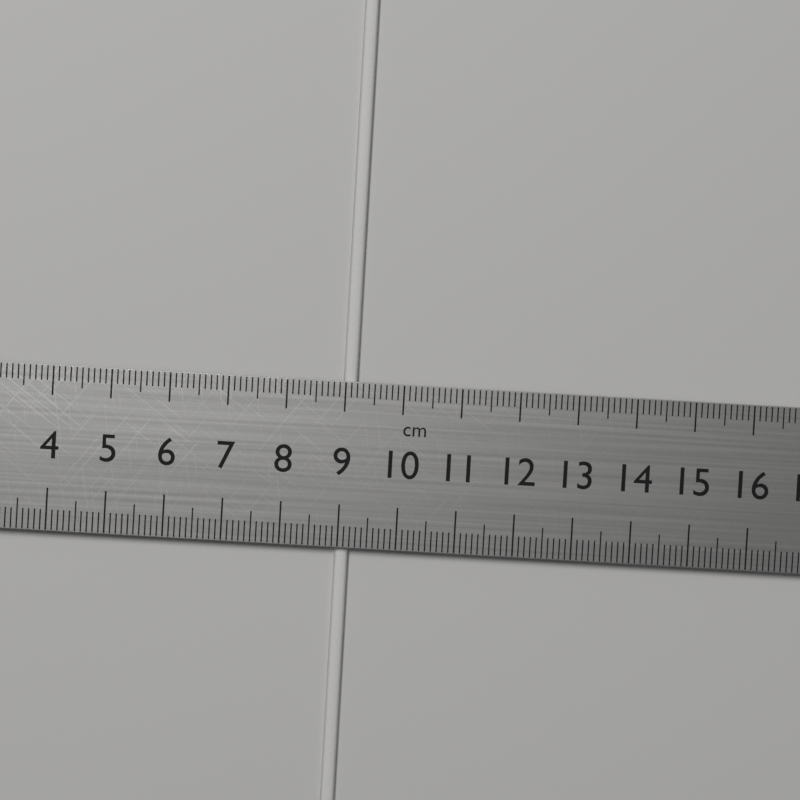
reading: 9.2 cm
